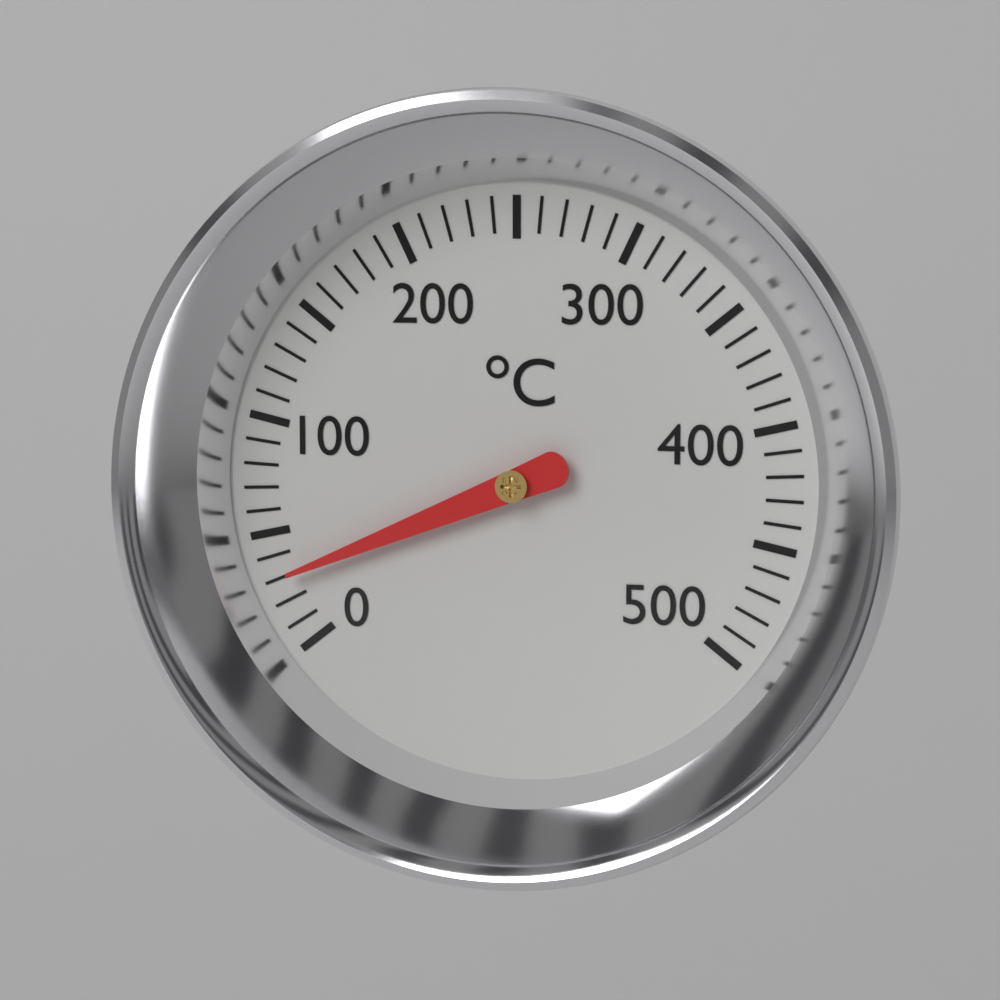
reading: 30 °C
